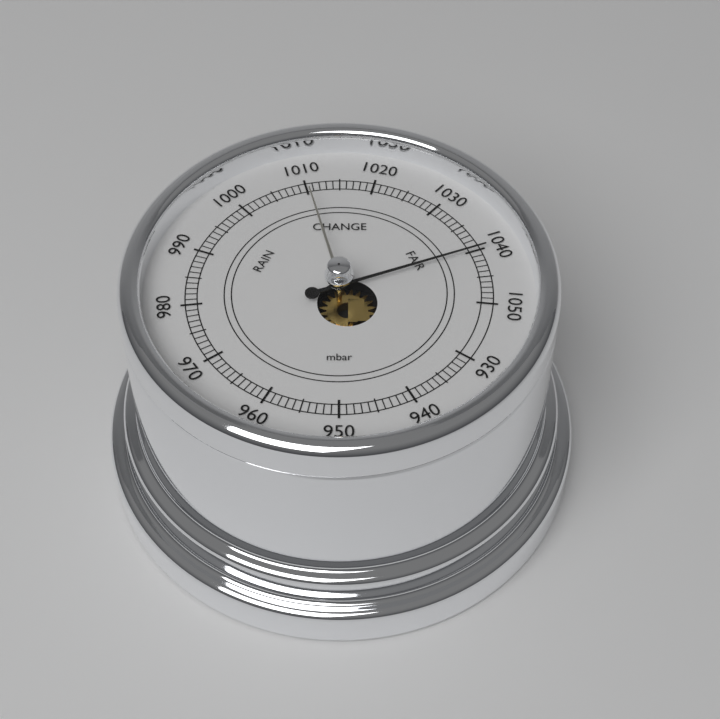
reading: 1040 mbar
